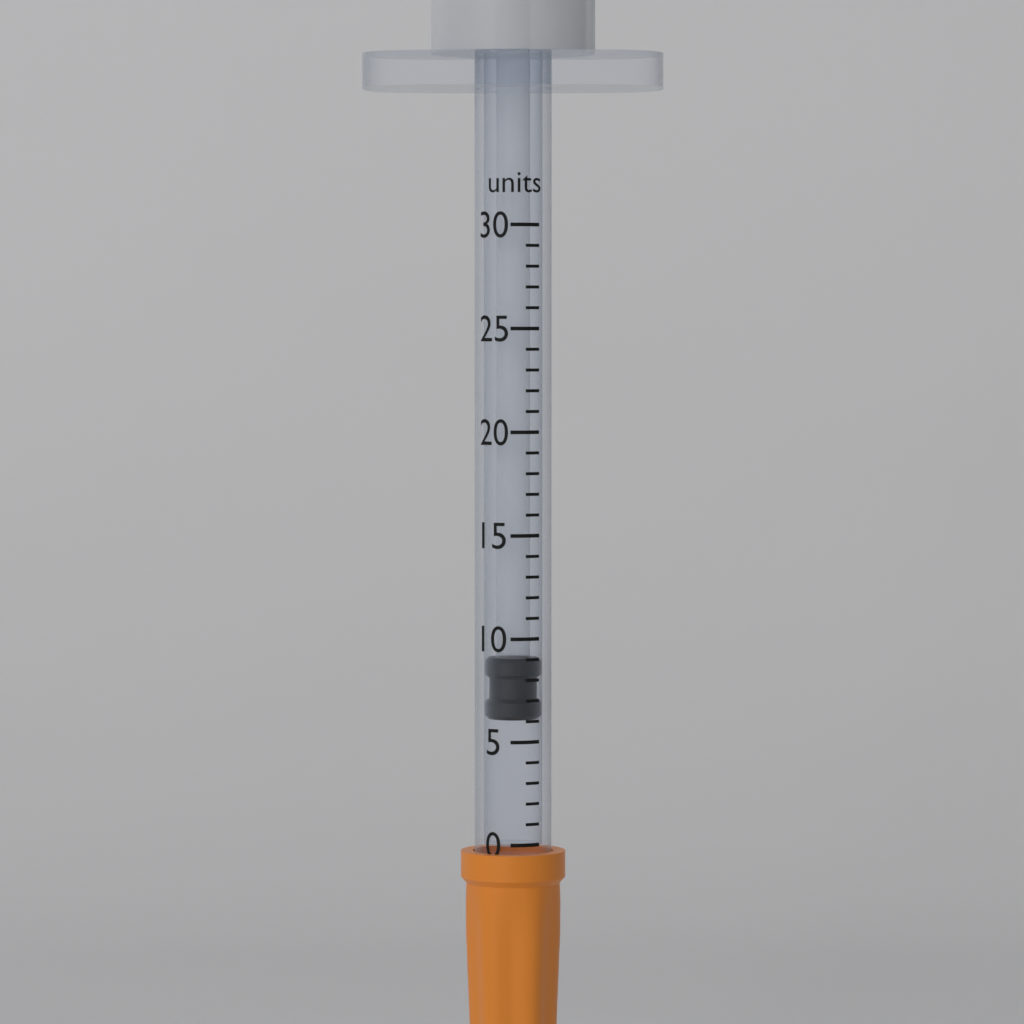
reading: 6 units
